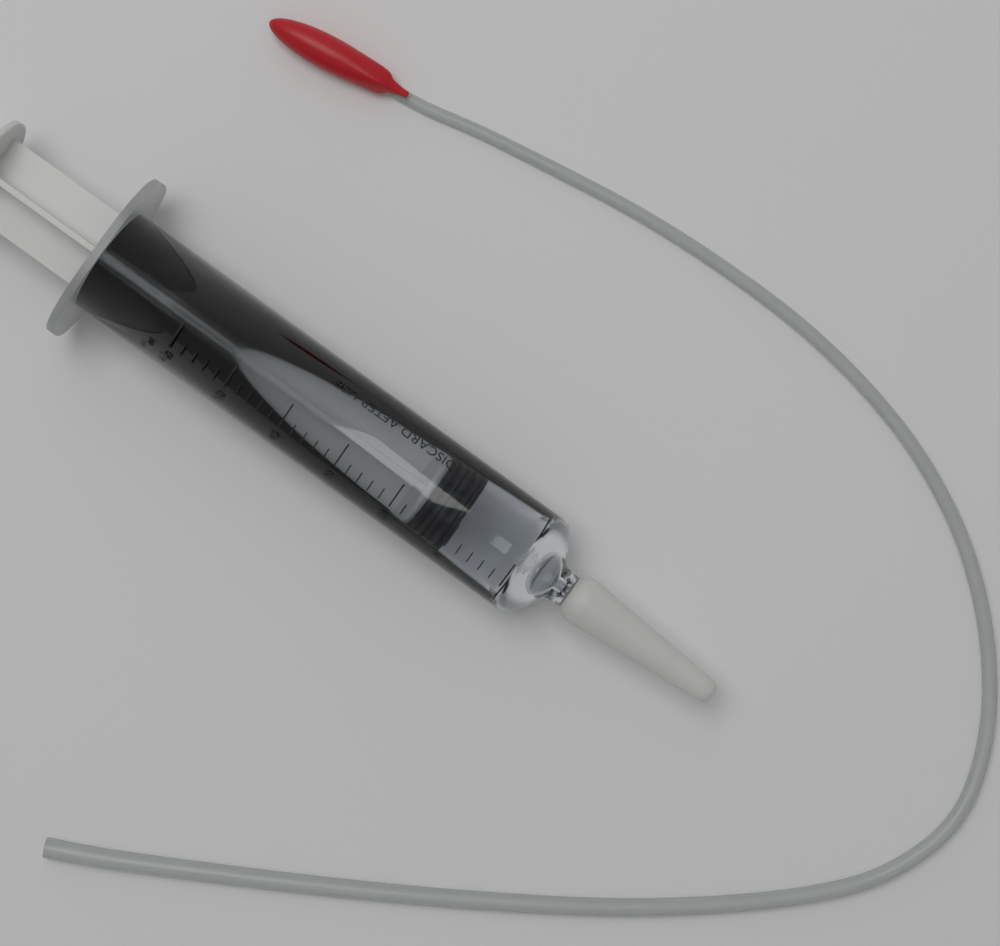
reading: 10 ml
